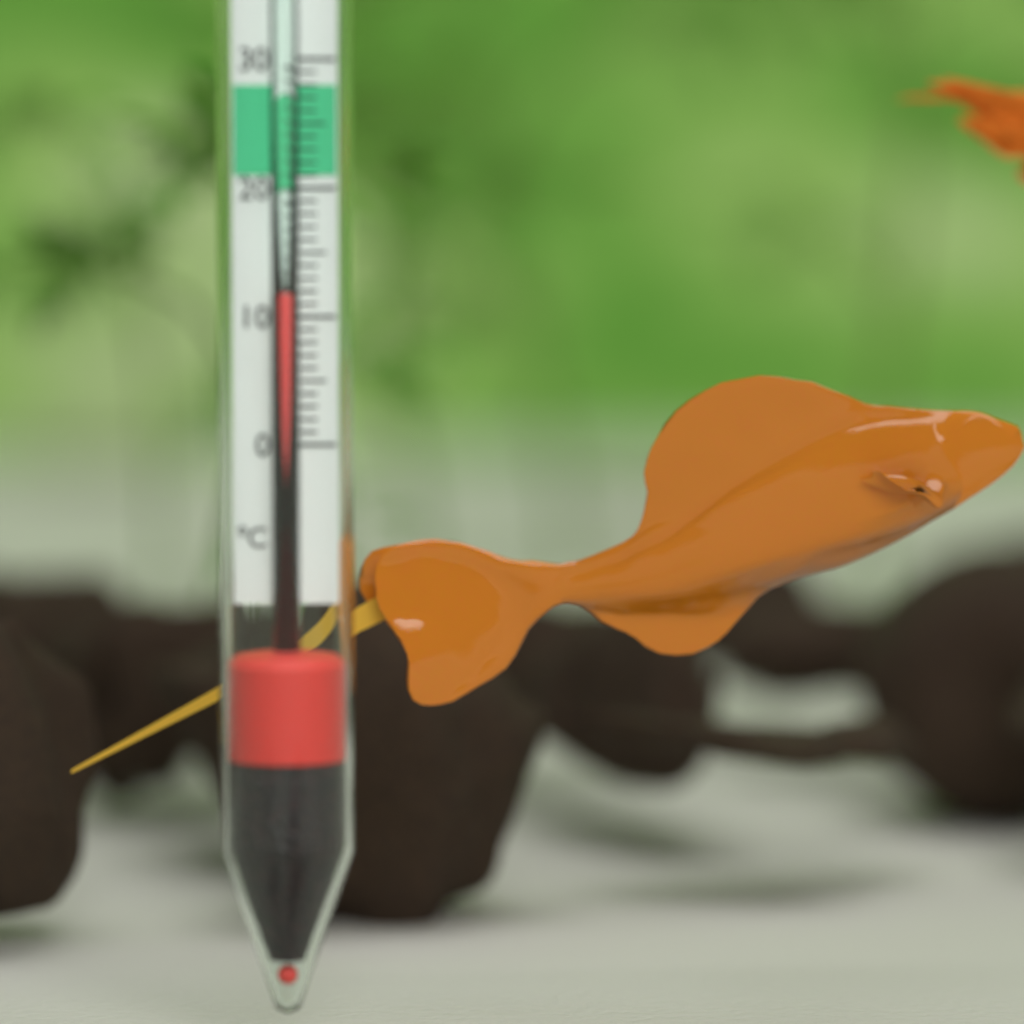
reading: 12 °C
